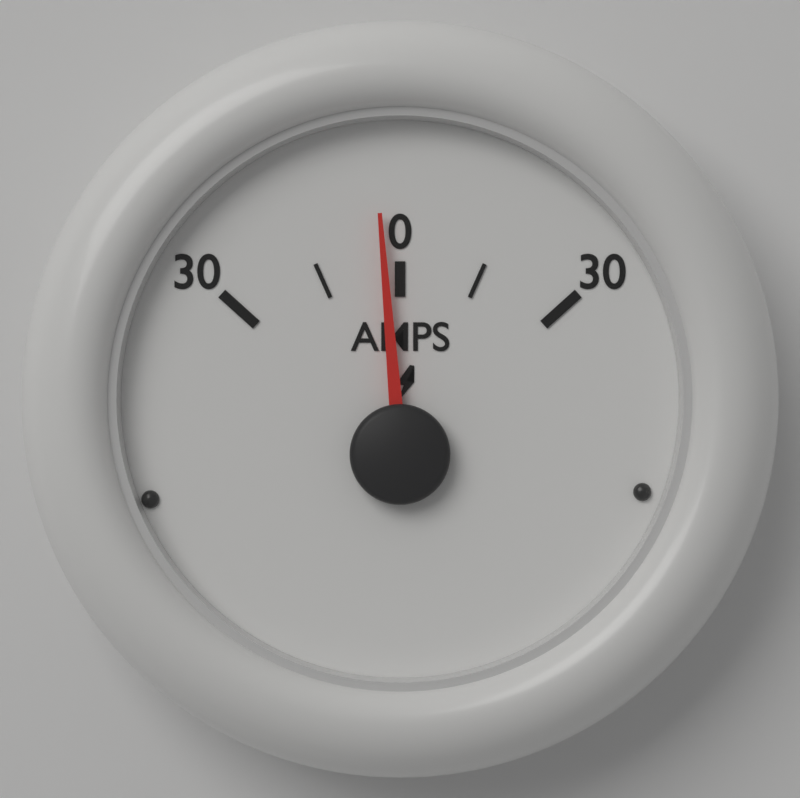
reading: -3 A
